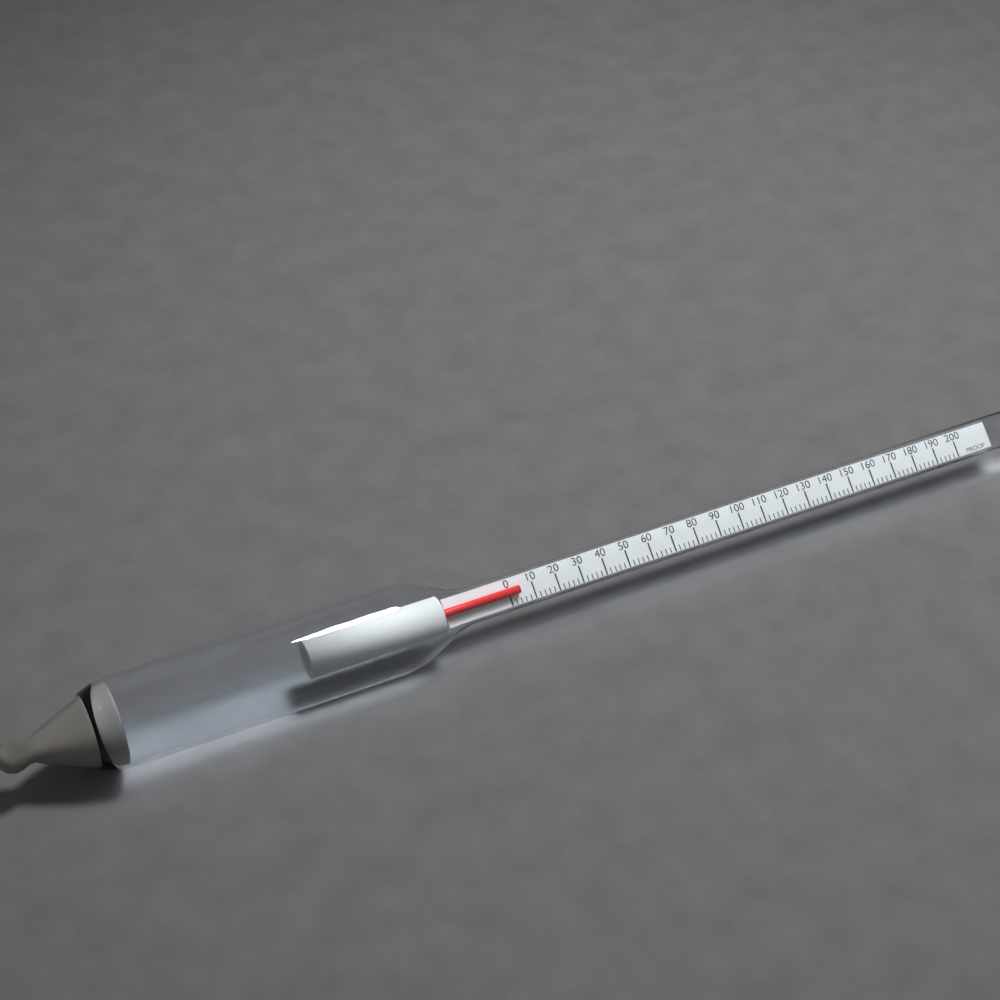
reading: 4 proof
